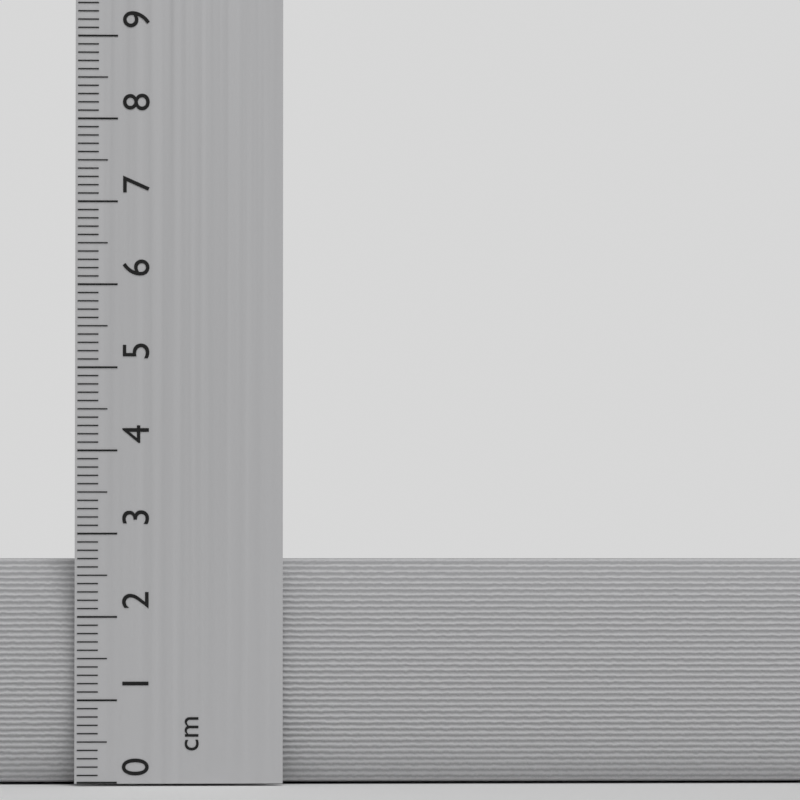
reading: 2.7 cm
